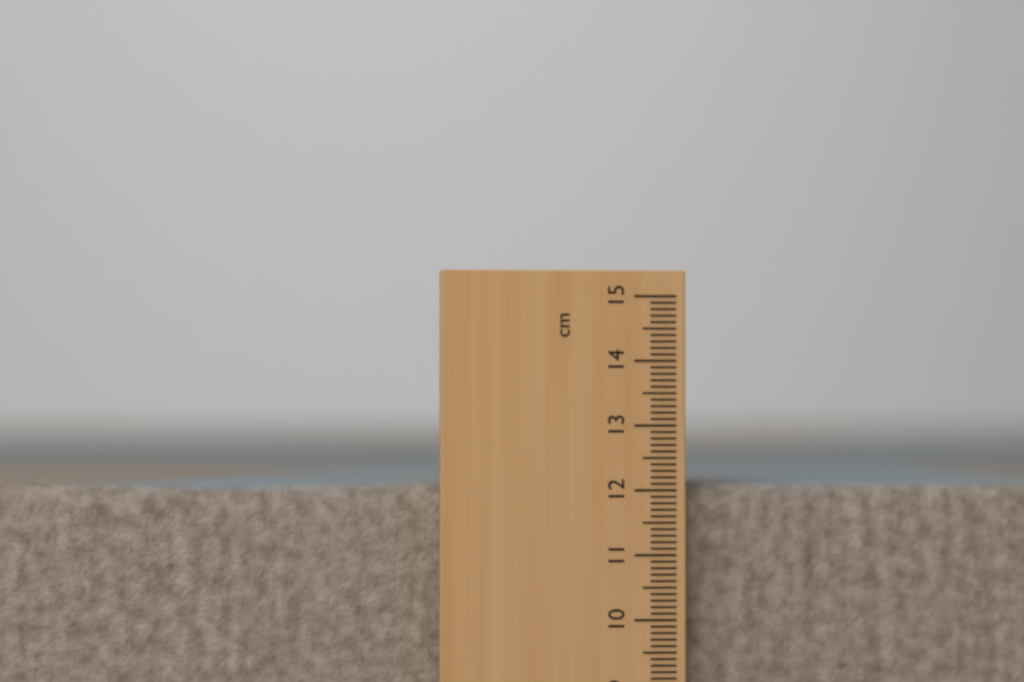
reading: 12.1 cm
